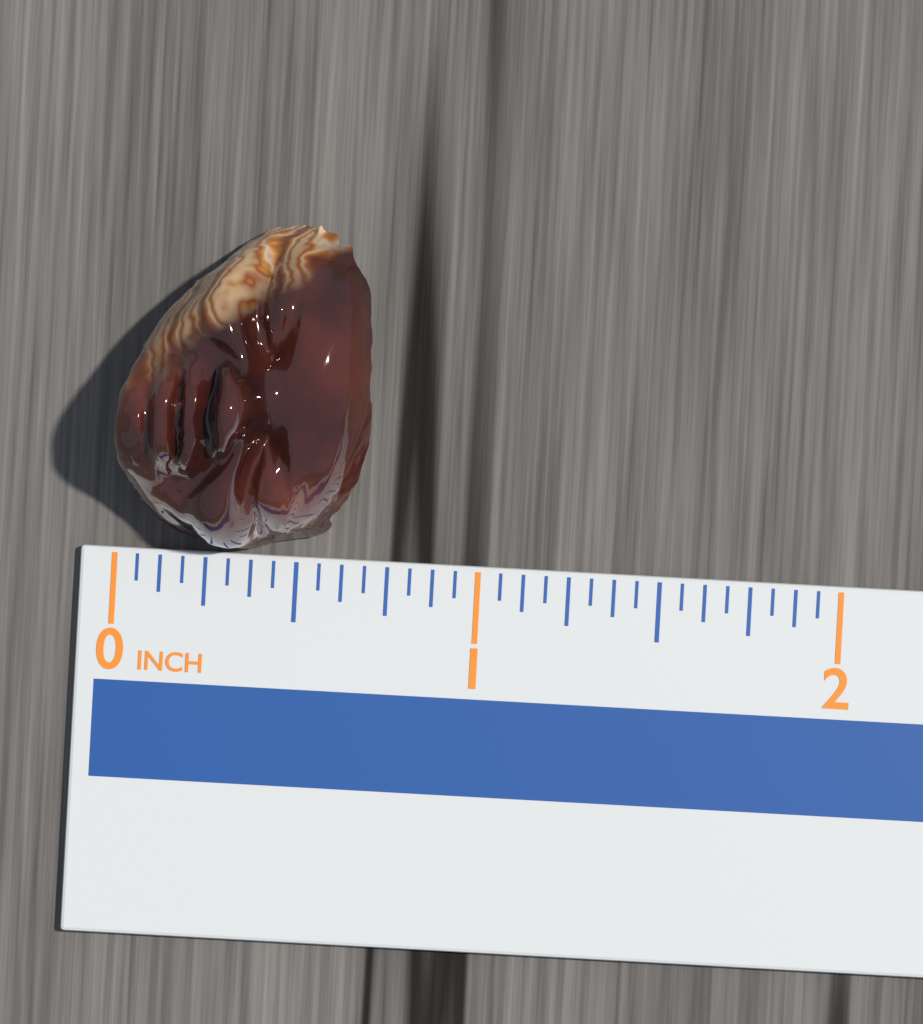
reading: 0.6875 in
